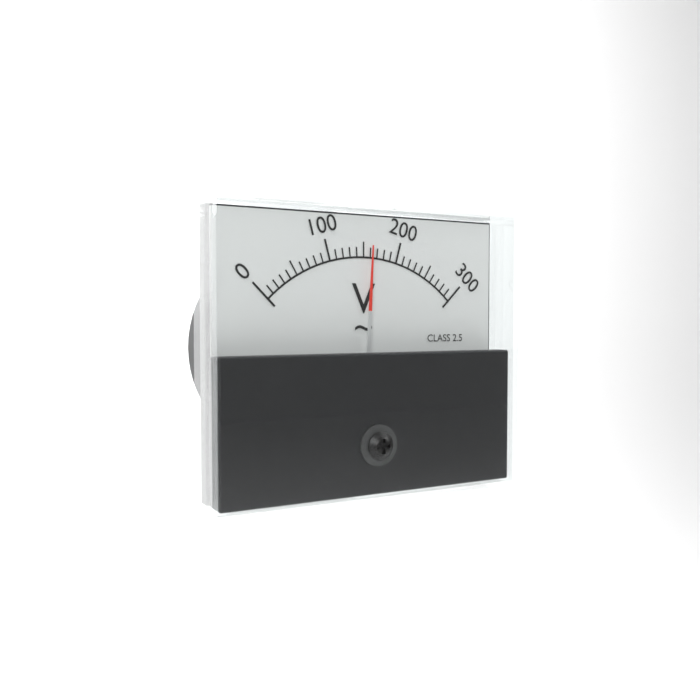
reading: 160 V
